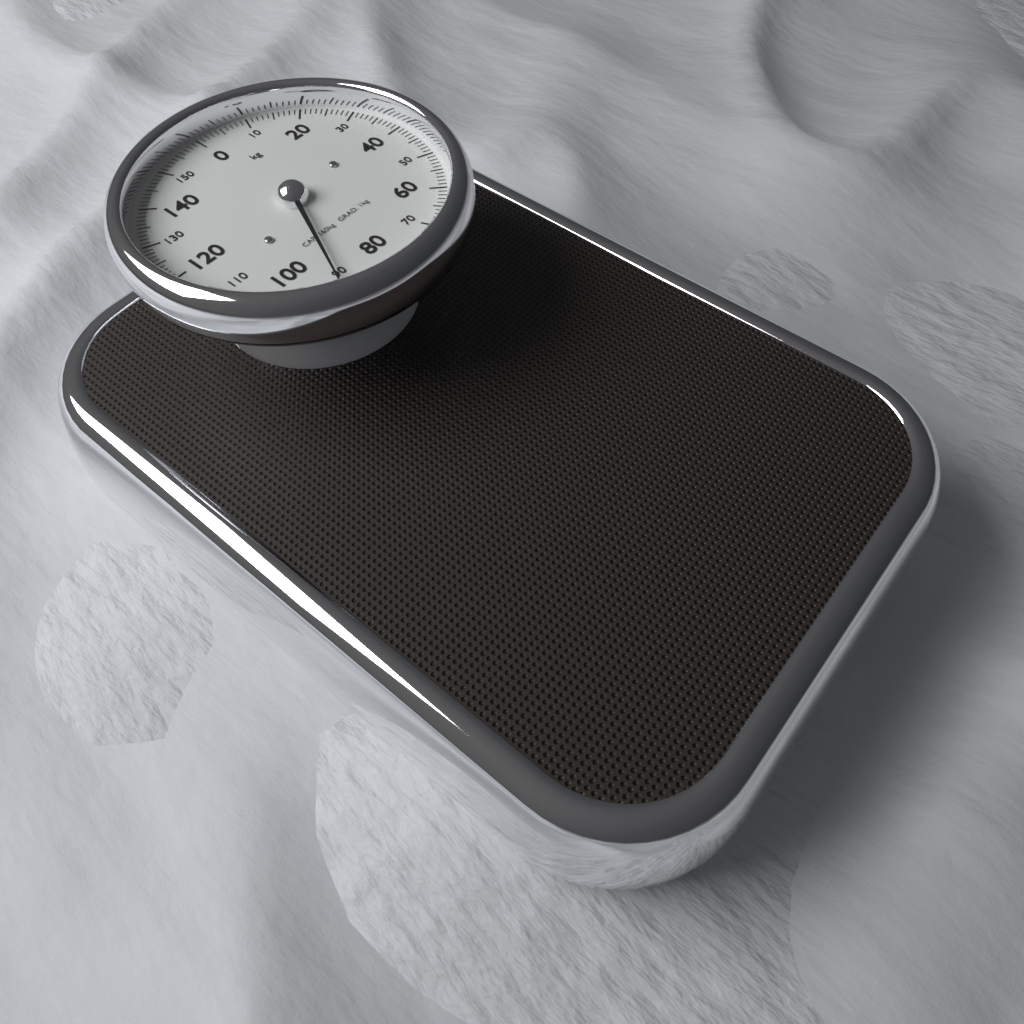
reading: 91 kg
